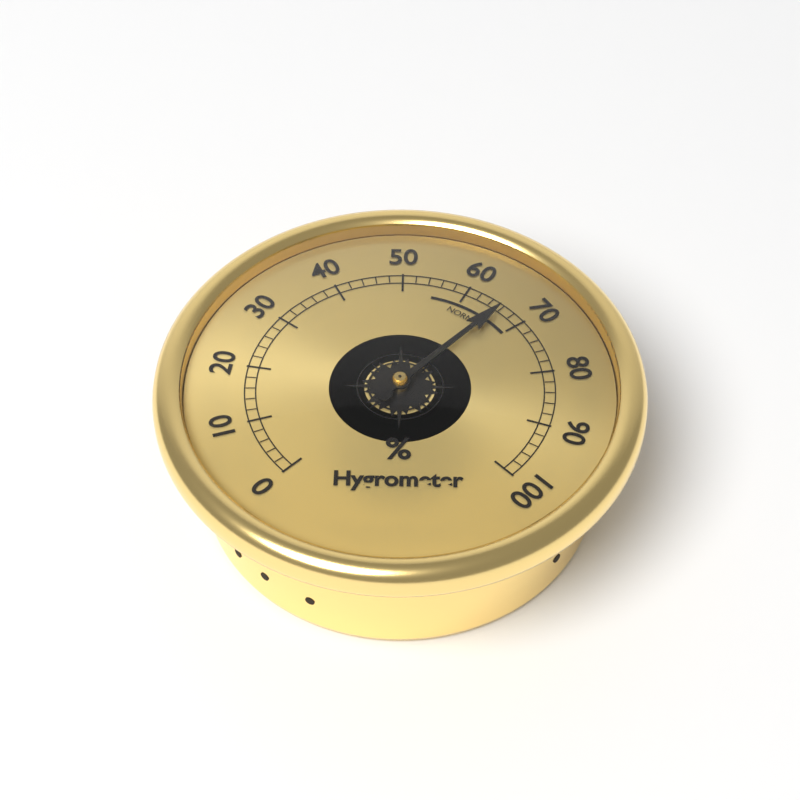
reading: 66 %
